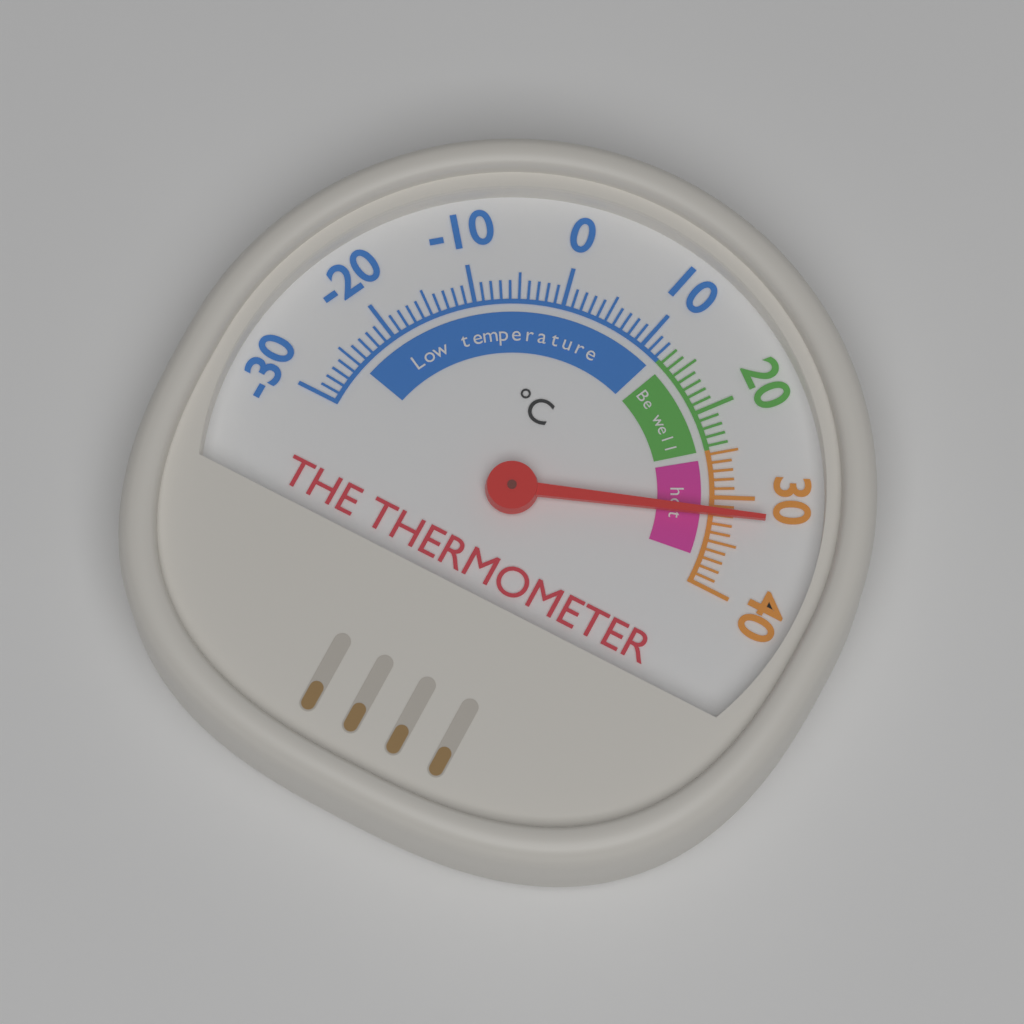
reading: 32 °C
